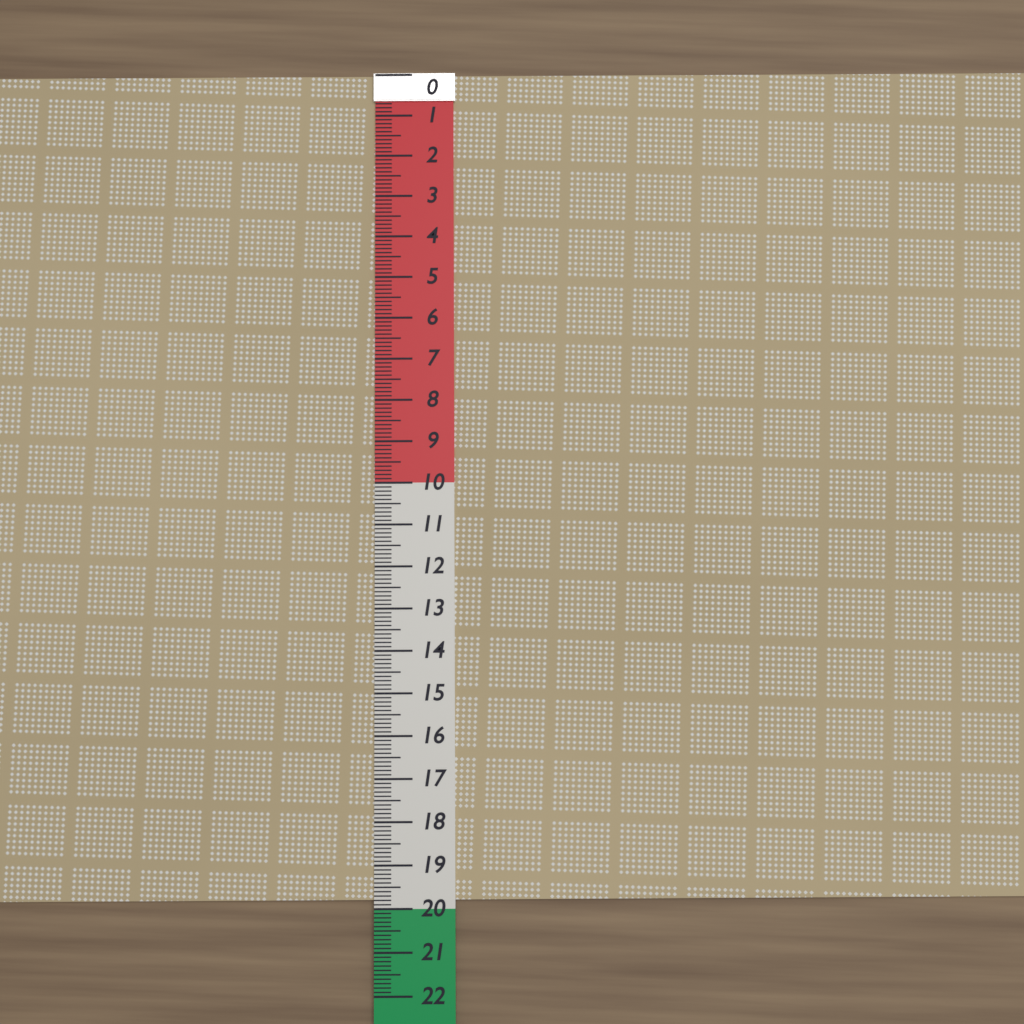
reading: 19.8 (no unit)
